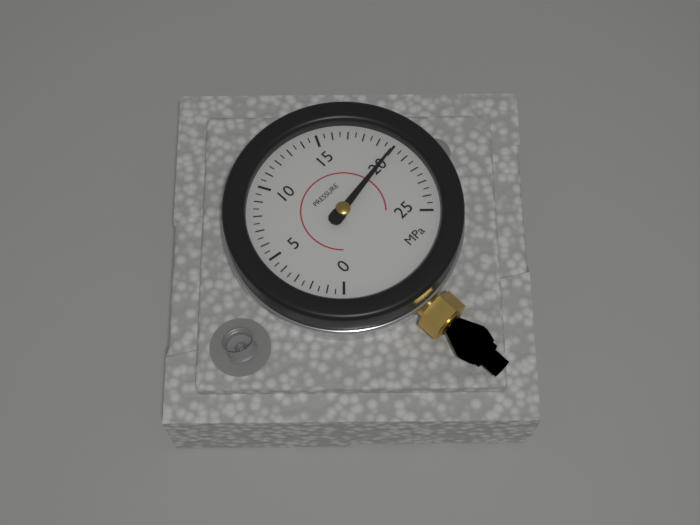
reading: 20.0 MPa
